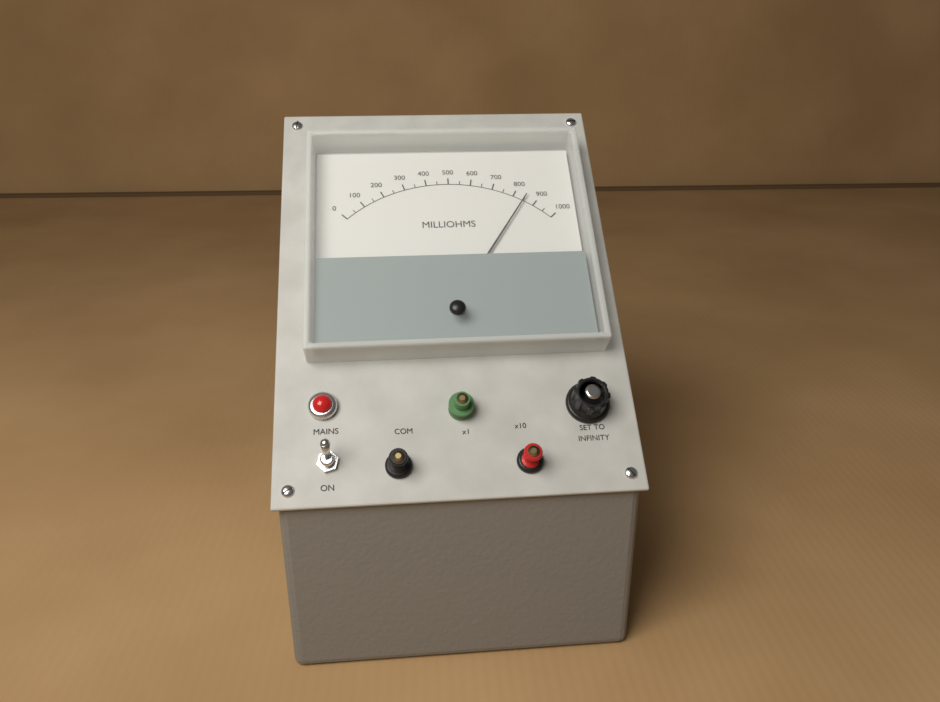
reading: 850 milliohms
